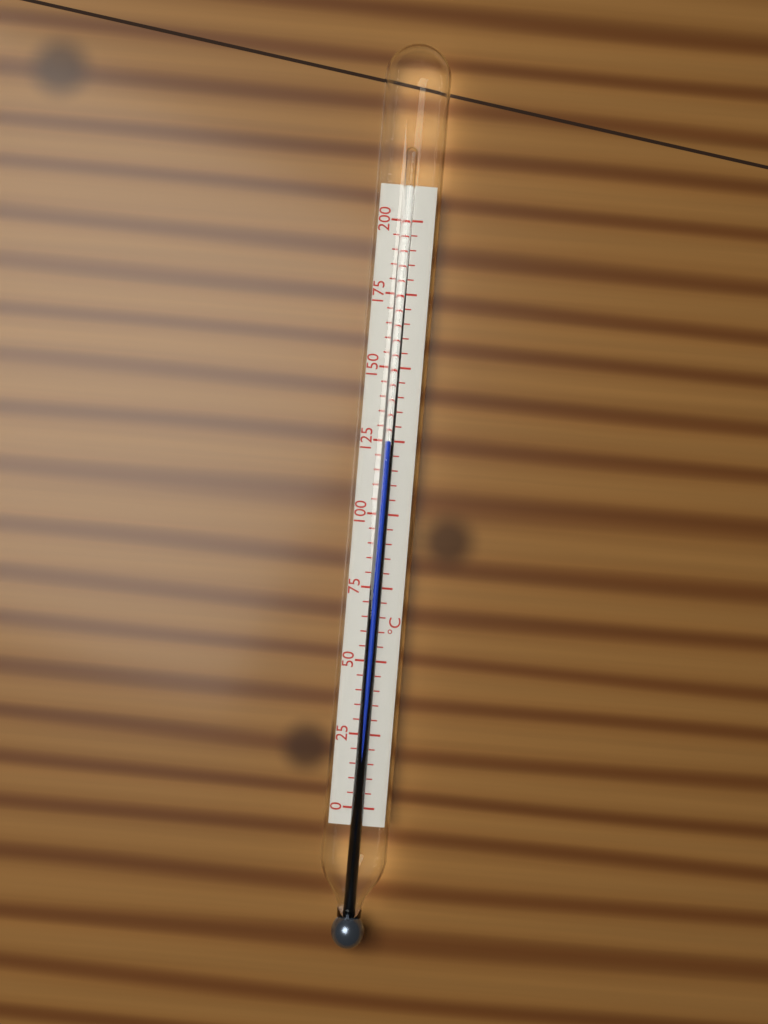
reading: 125 °C
